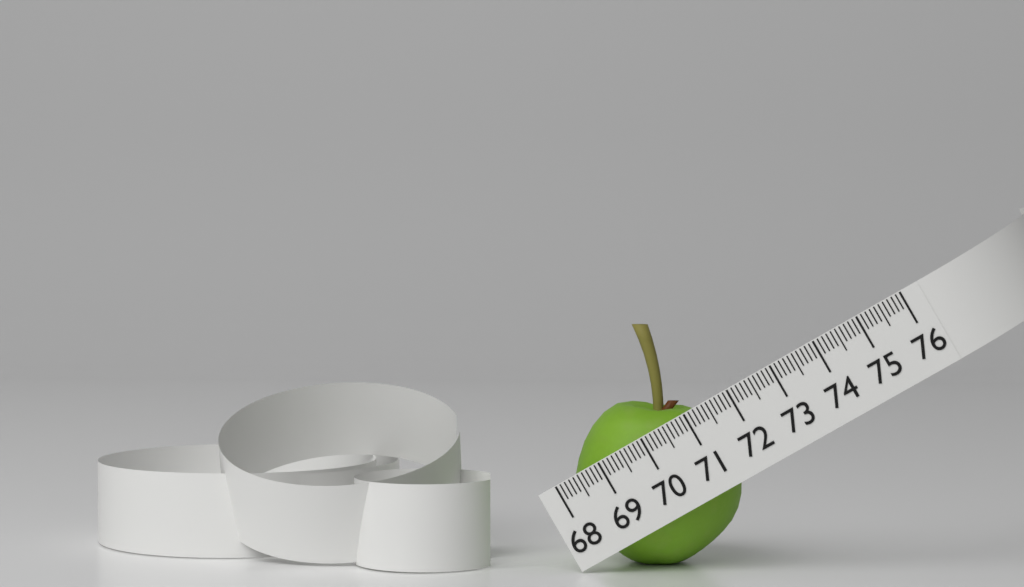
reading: 71.5 (no unit)
